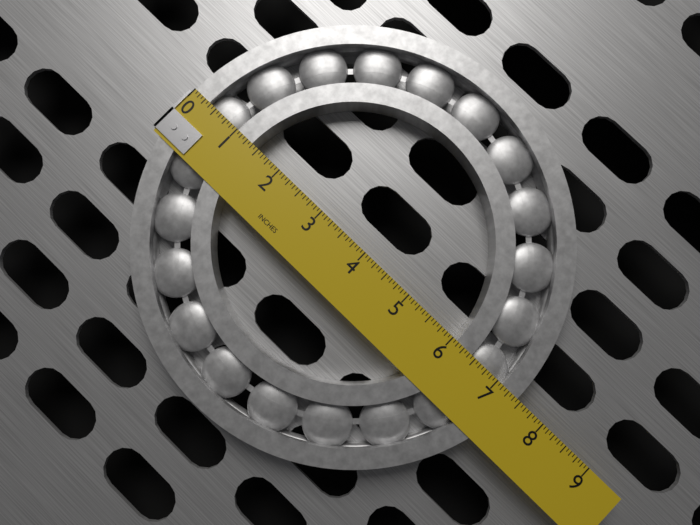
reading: 7.4375 in
